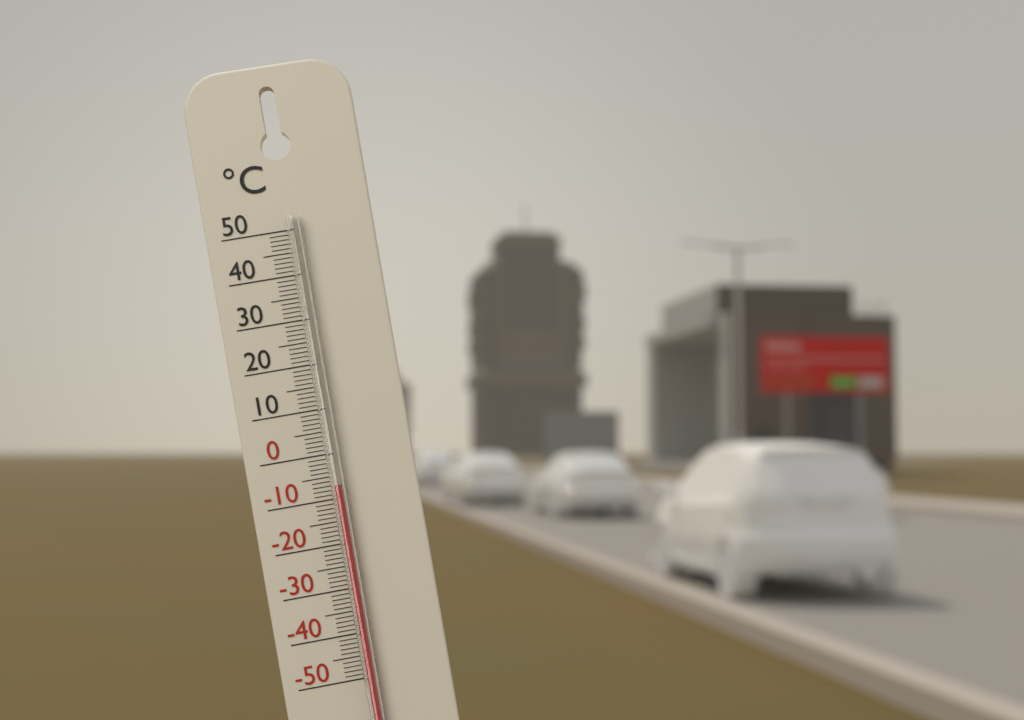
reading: -7 °C
